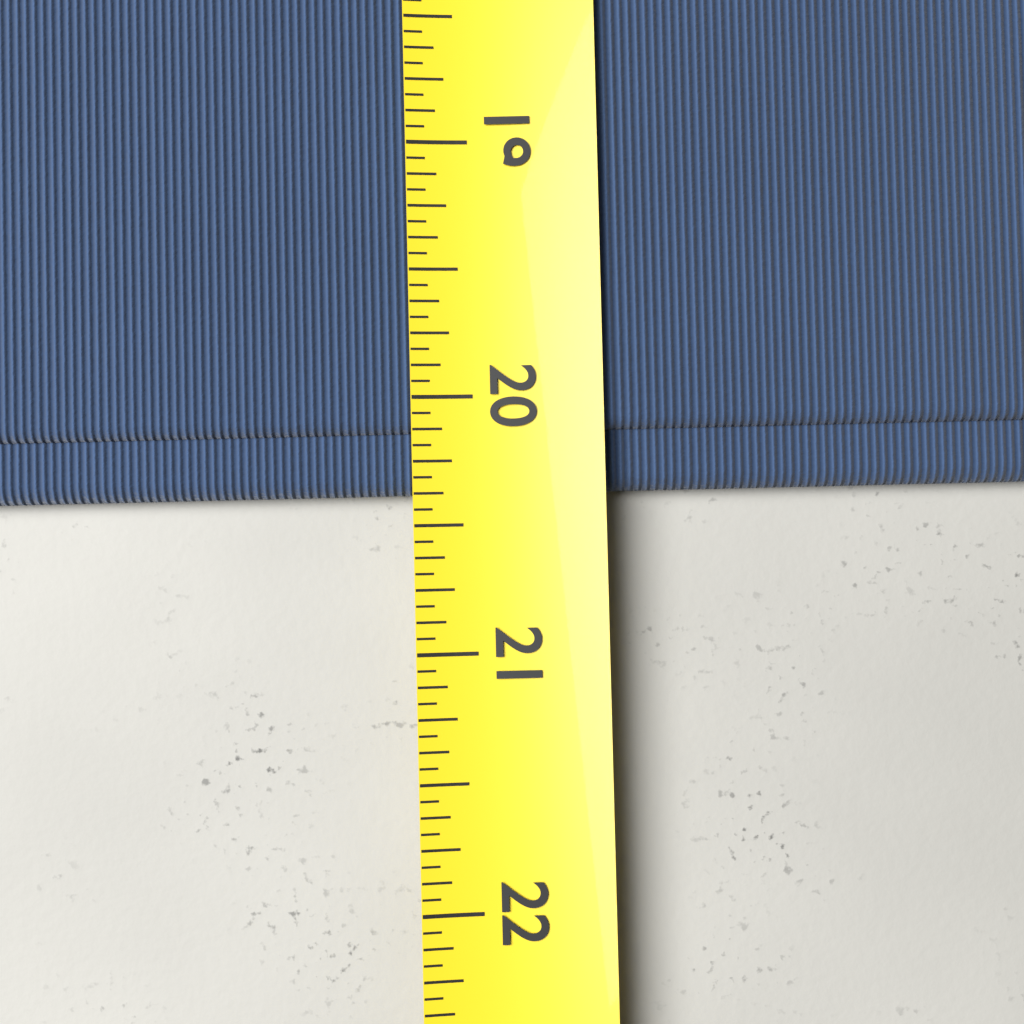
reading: 20.3750 (no unit)
